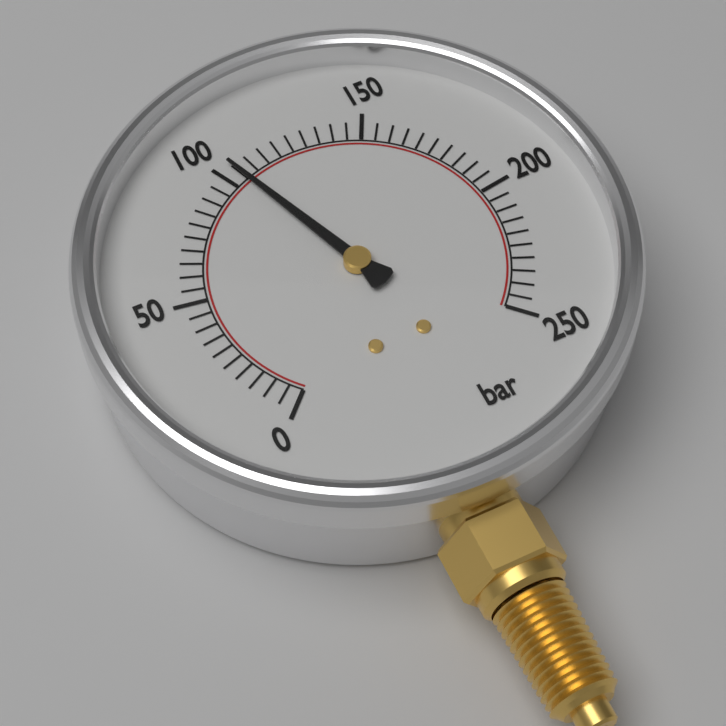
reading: 105 bar
